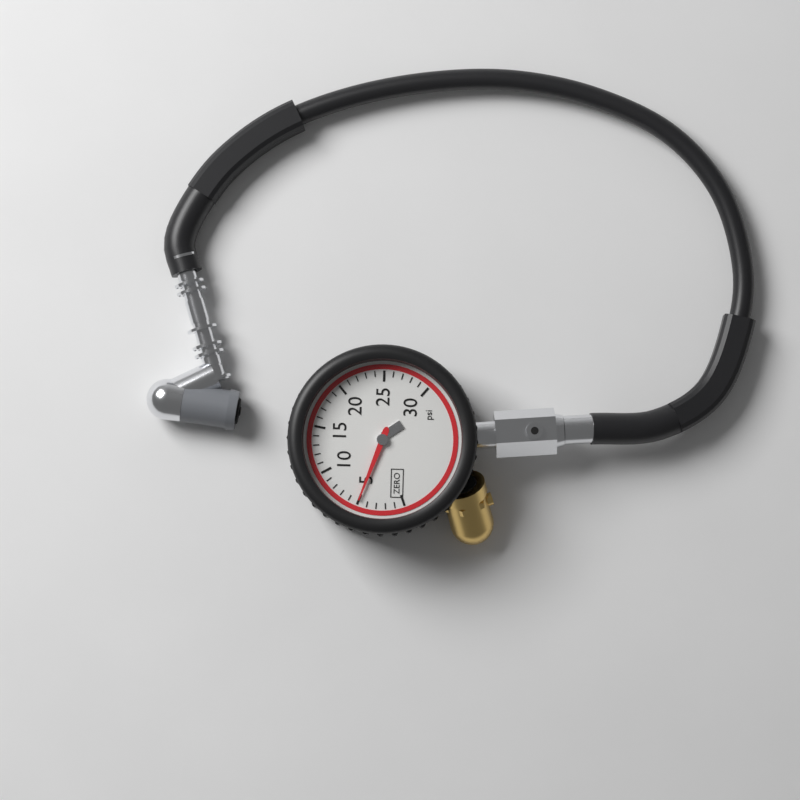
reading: 5 psi
